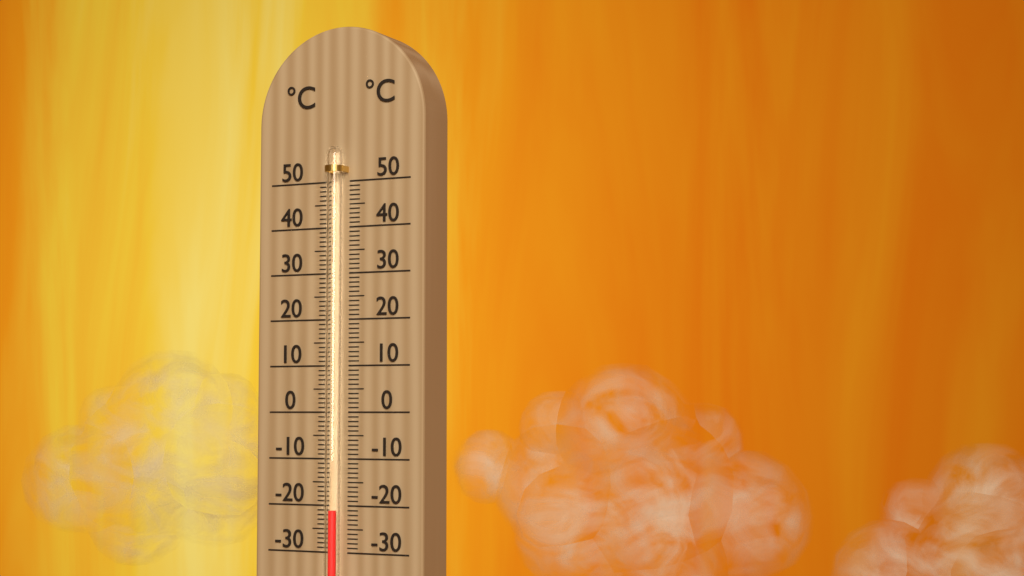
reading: -21 °C
